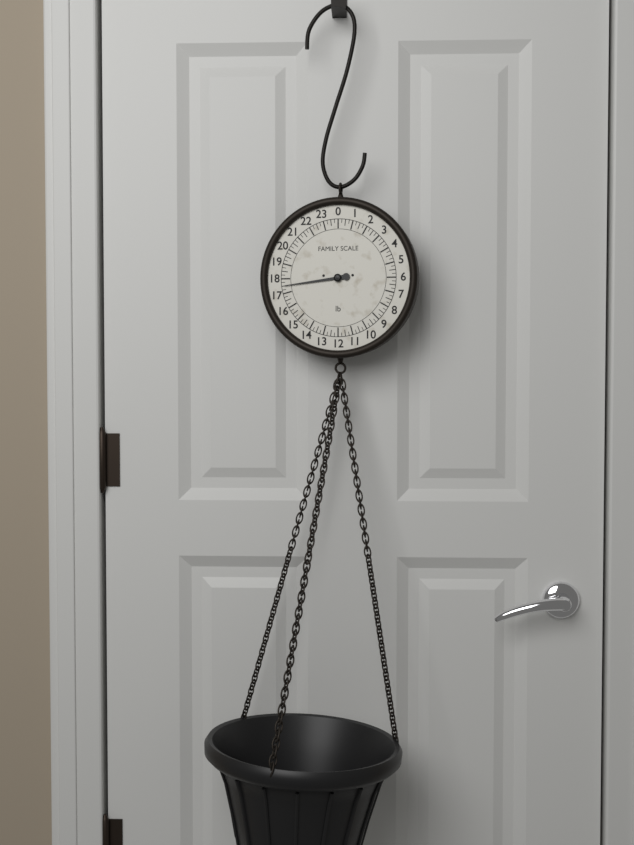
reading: 17.50 lb
